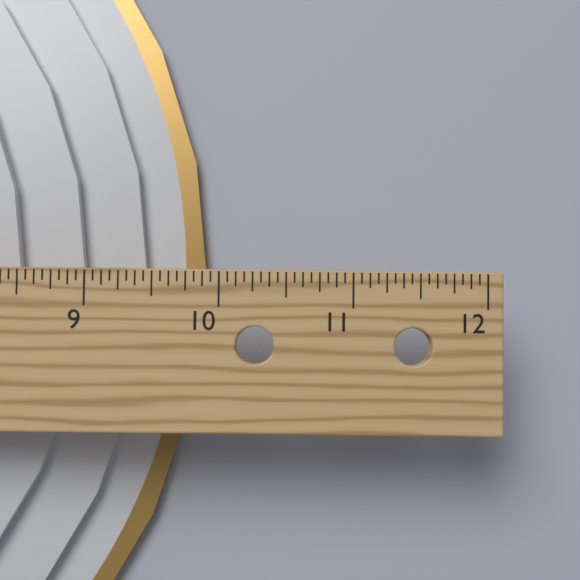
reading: 9.8125 in
